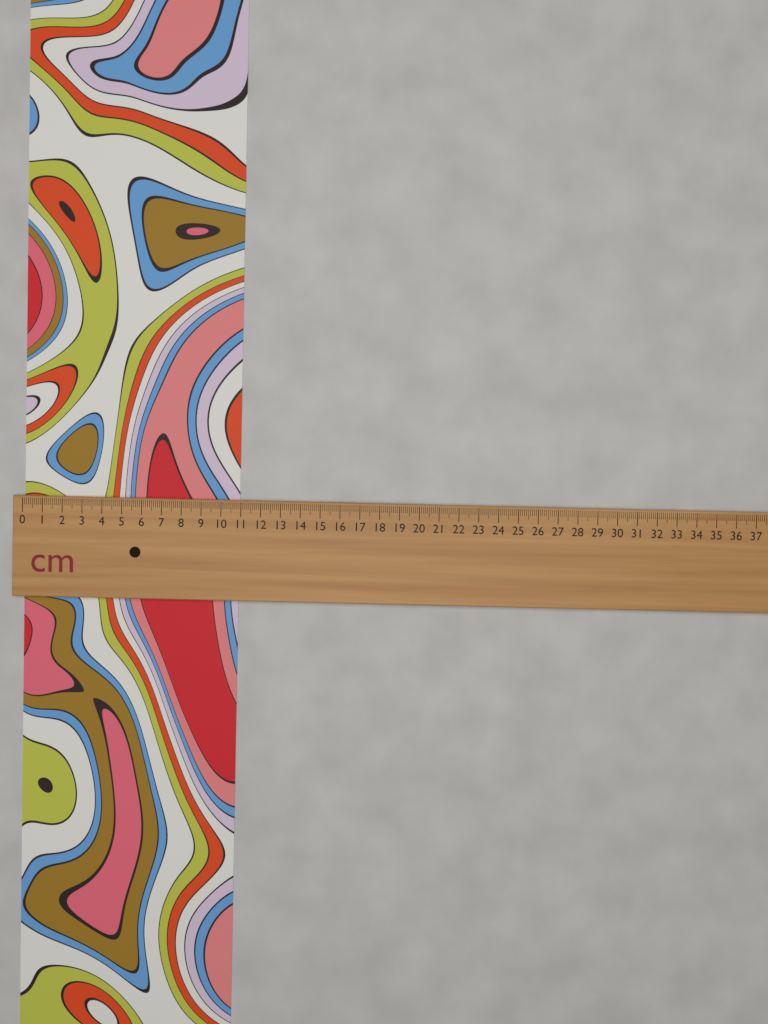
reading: 10.9 cm
